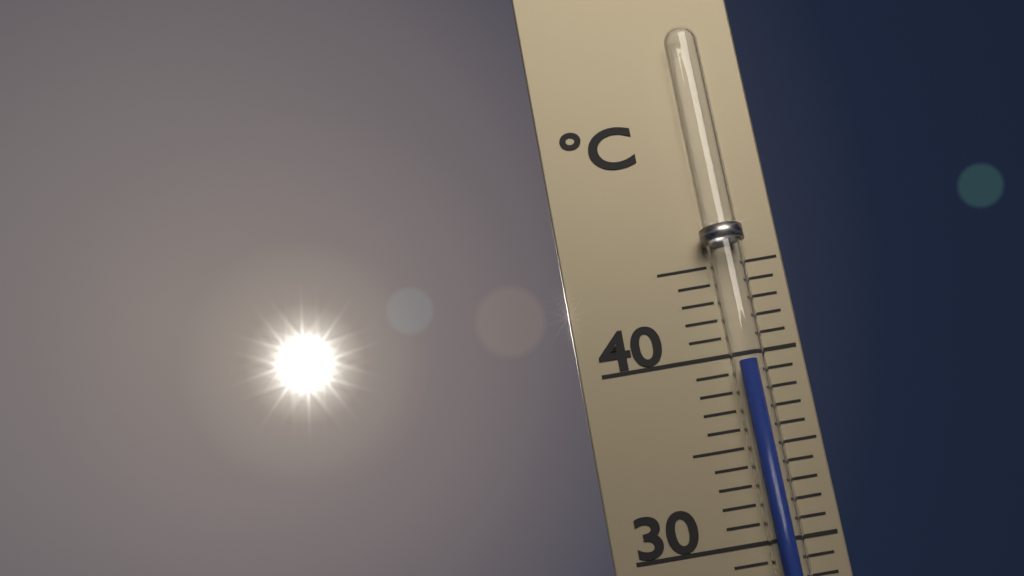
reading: 39.4 °C
